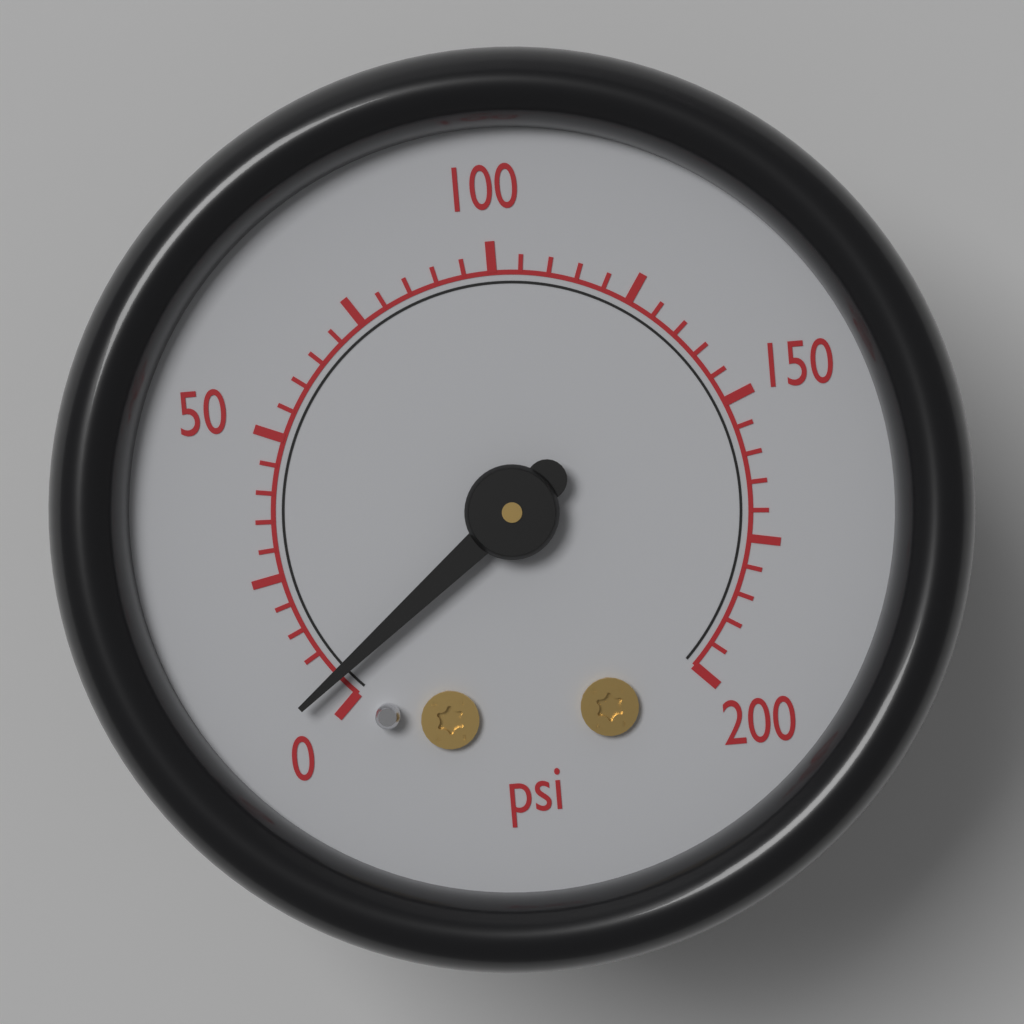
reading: 5 psi
